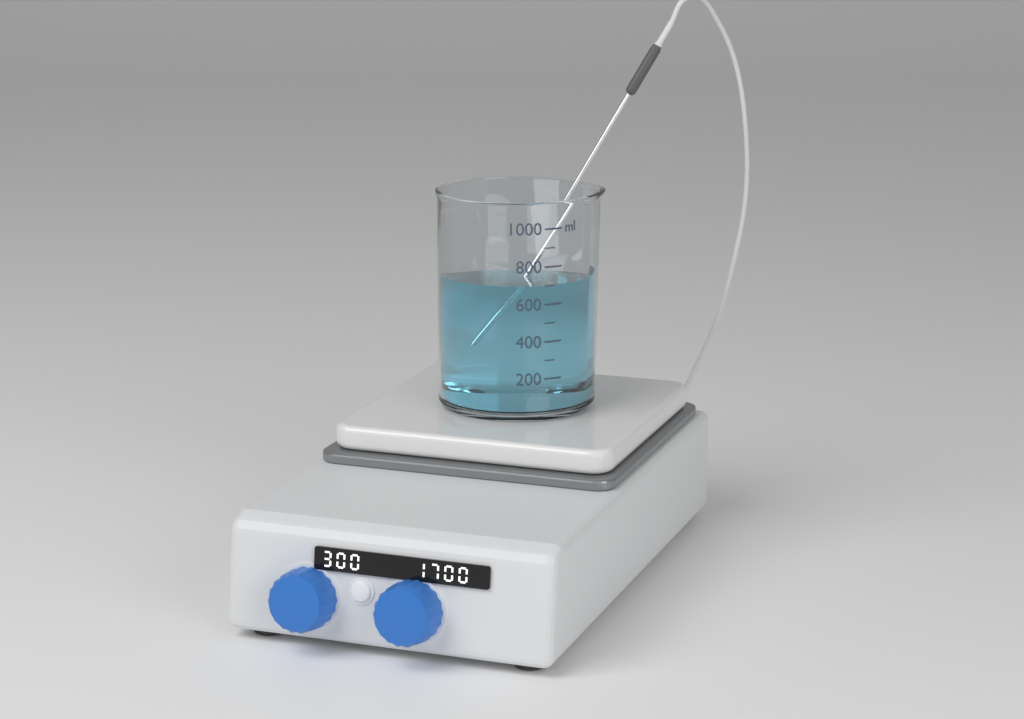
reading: 700 ml
